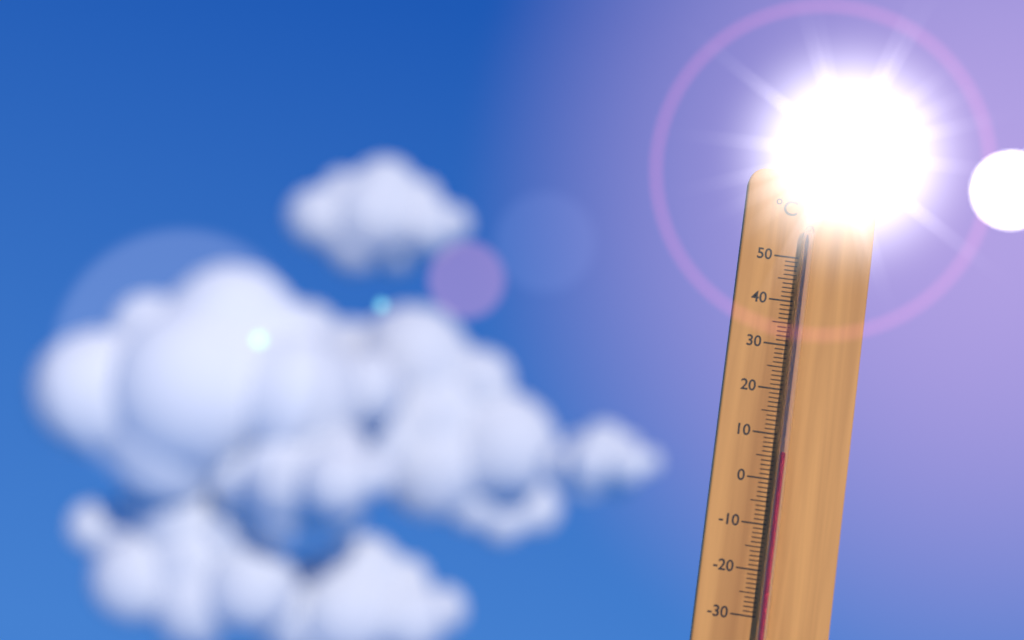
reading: 6 °C
